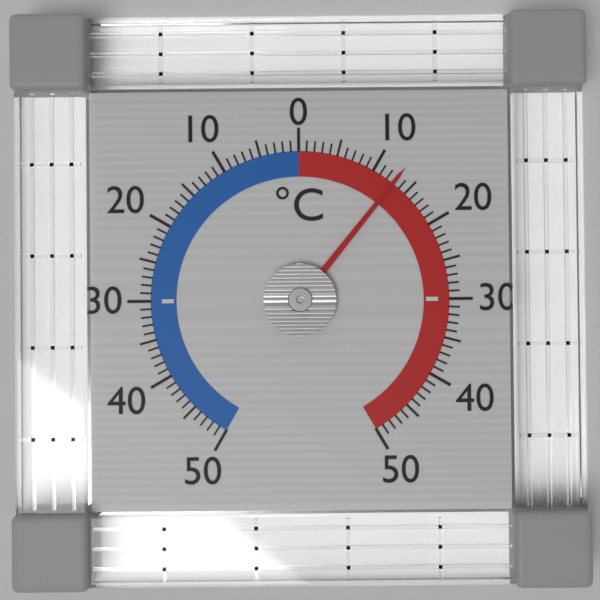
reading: 13 °C
